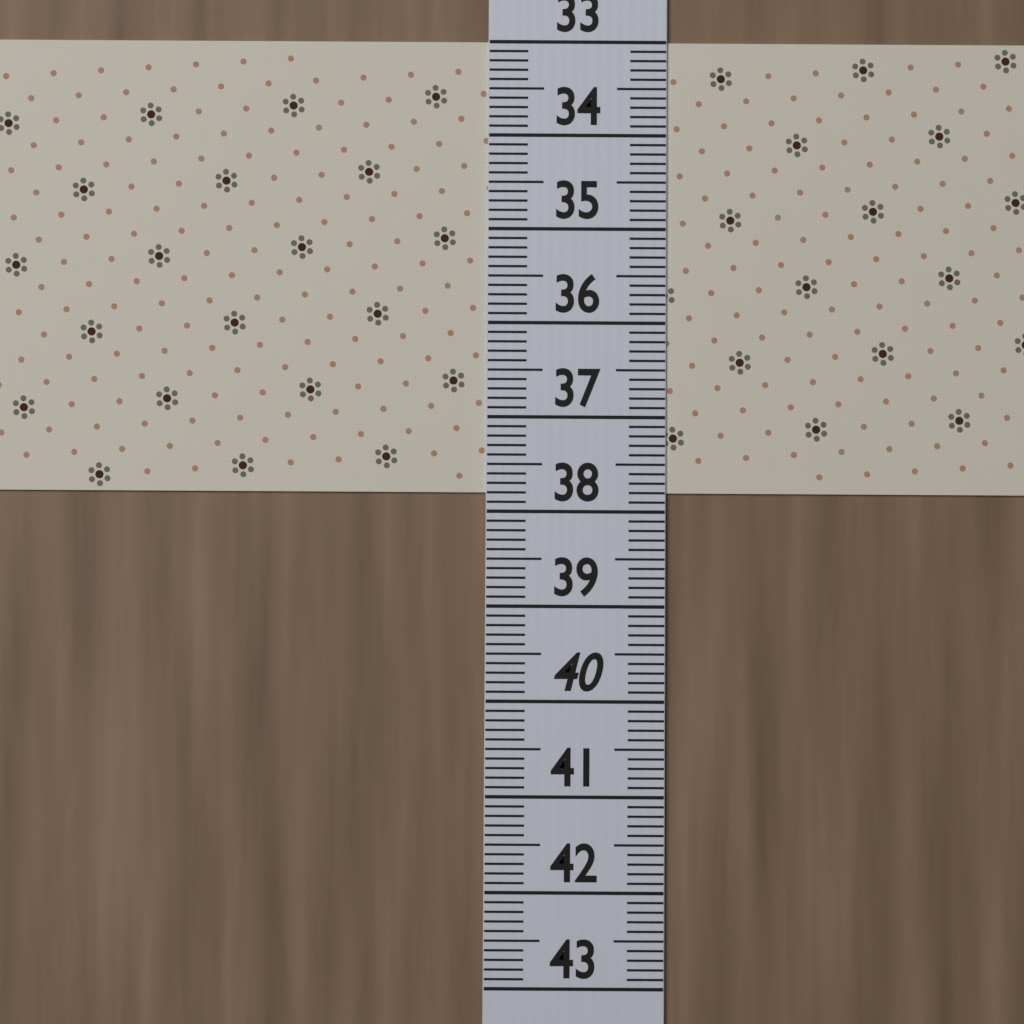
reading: 37.8 (no unit)
